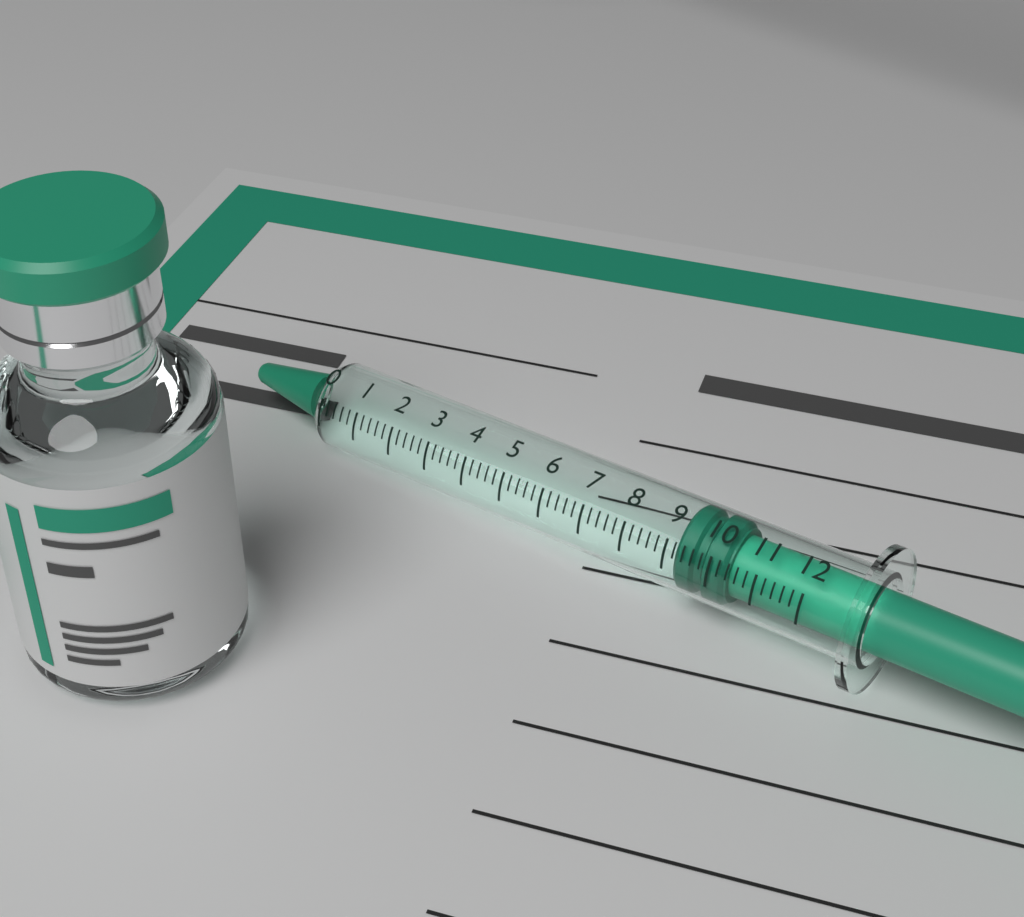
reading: 9.2 (no unit)
